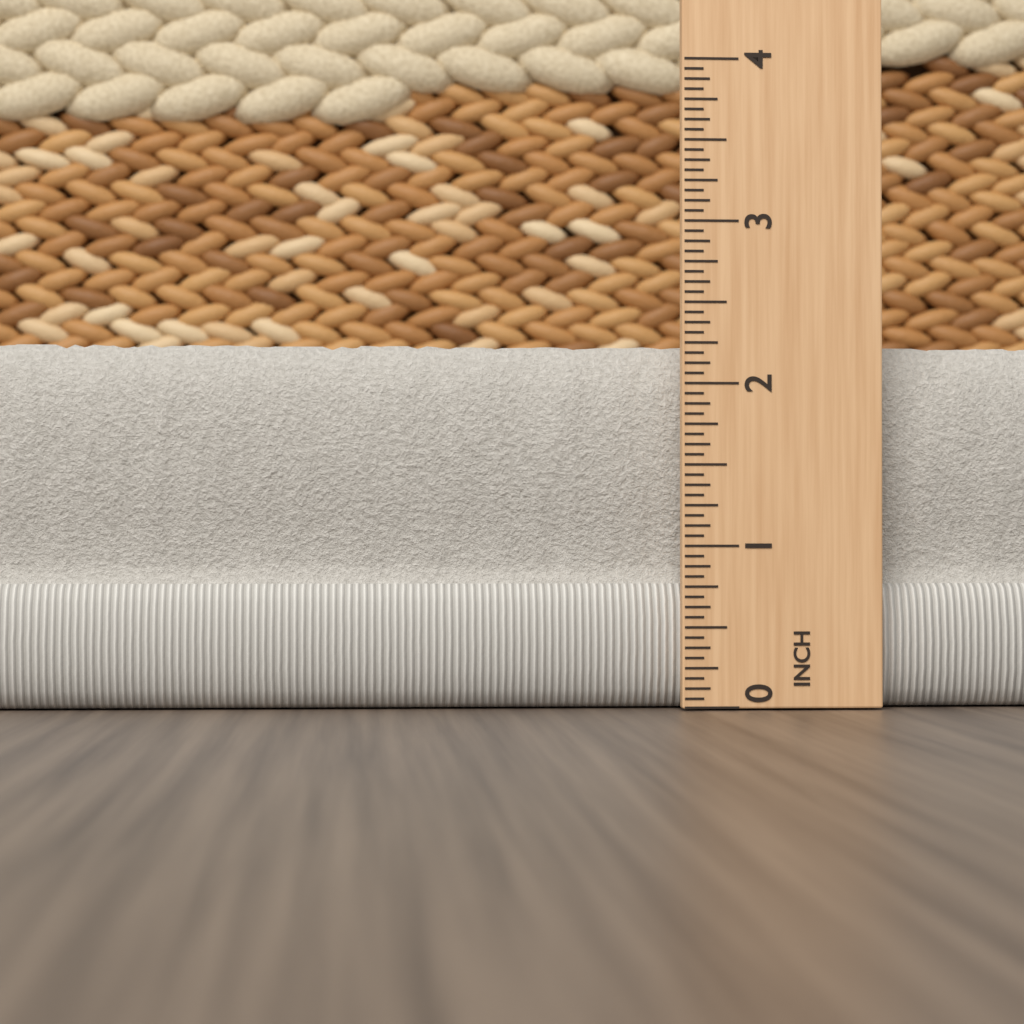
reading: 2.2500 in
